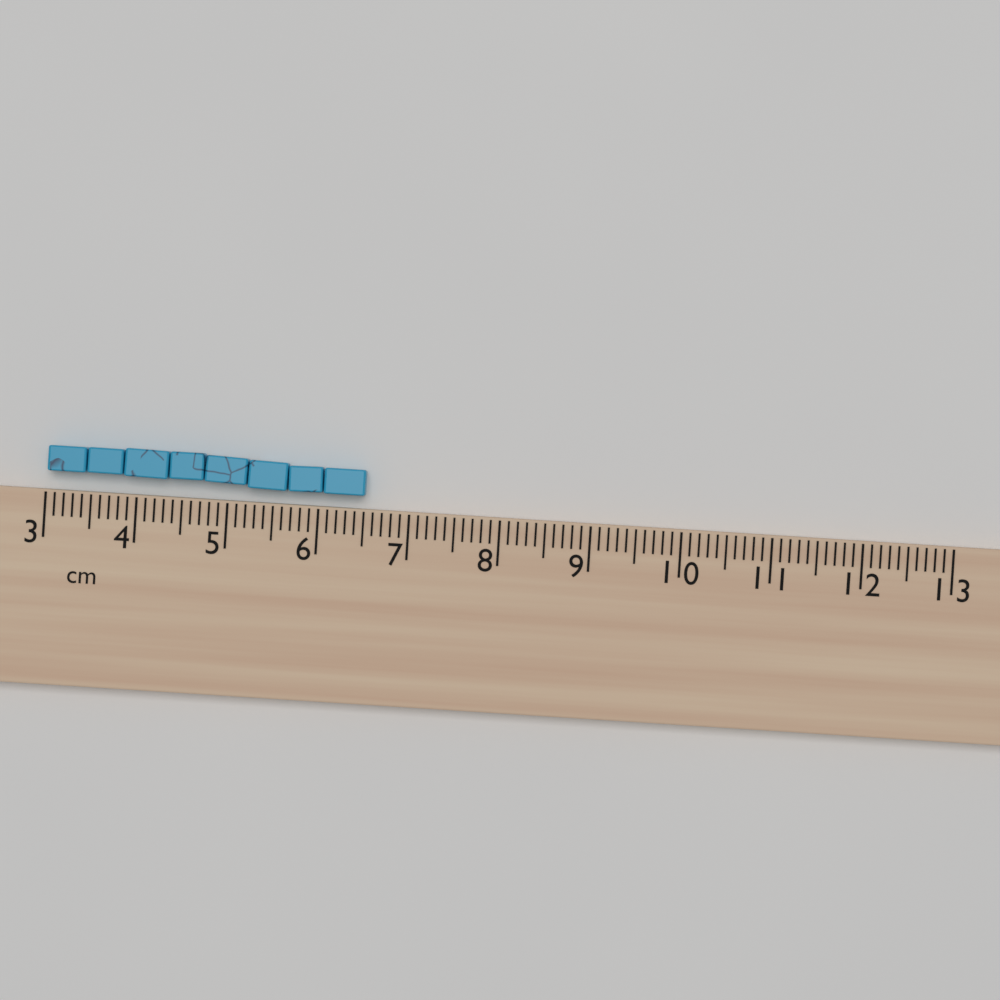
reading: 6.5 cm
